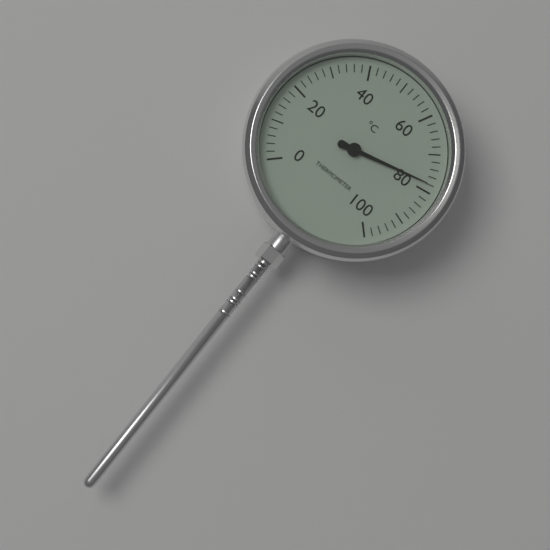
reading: 78 °C
